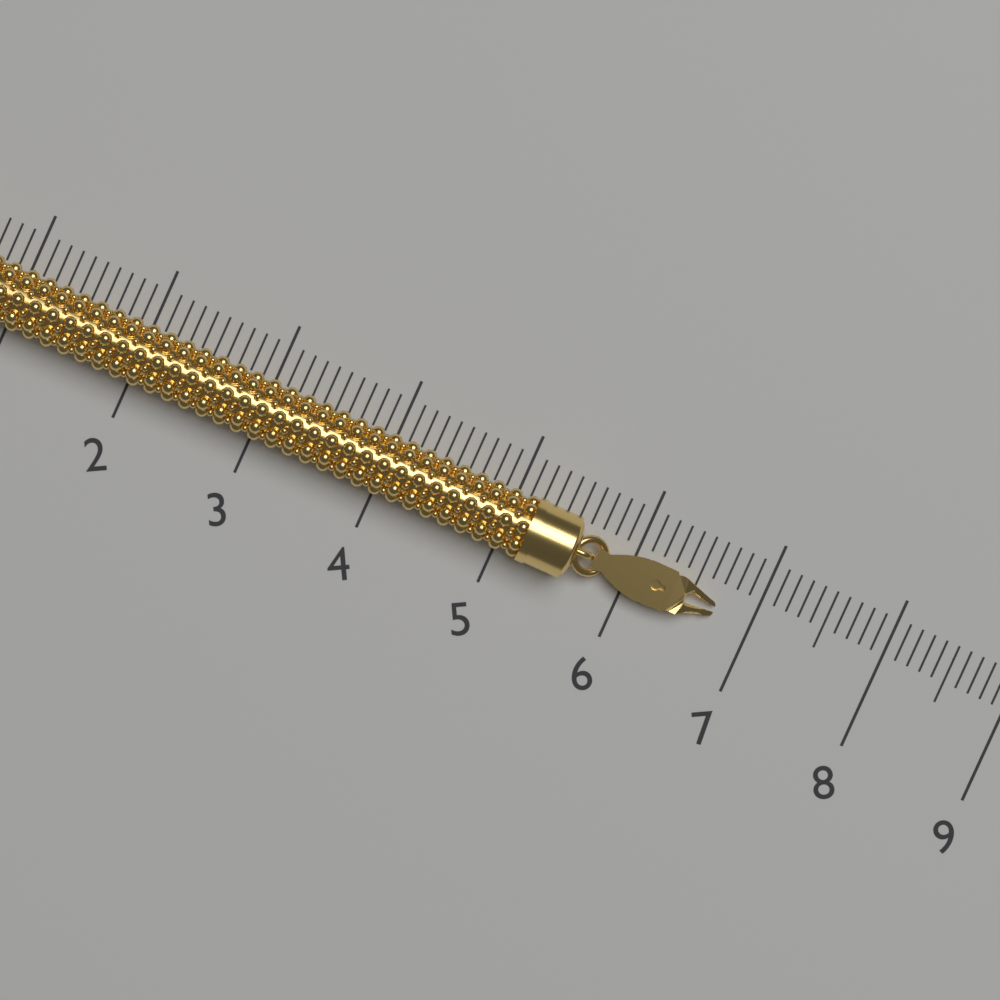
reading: 6.7 (no unit)
